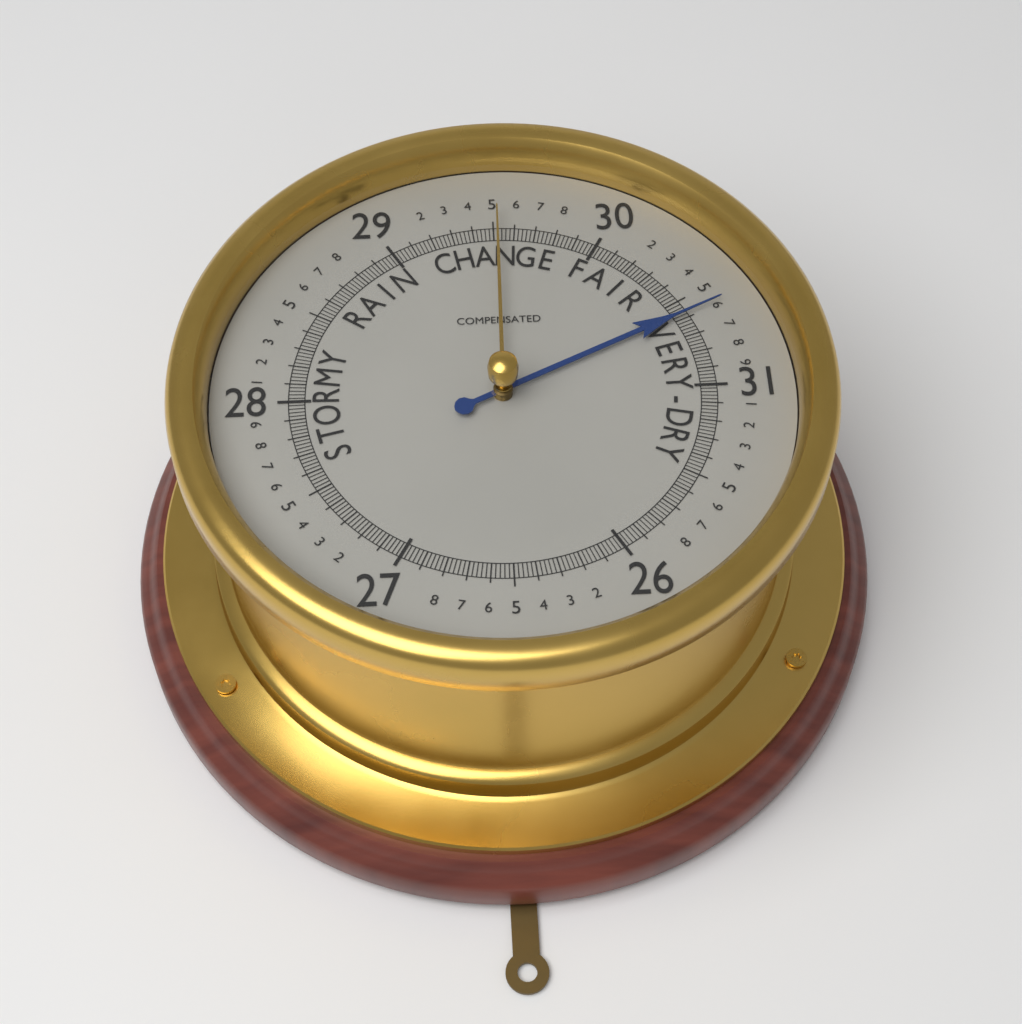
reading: 30.58 (no unit)
